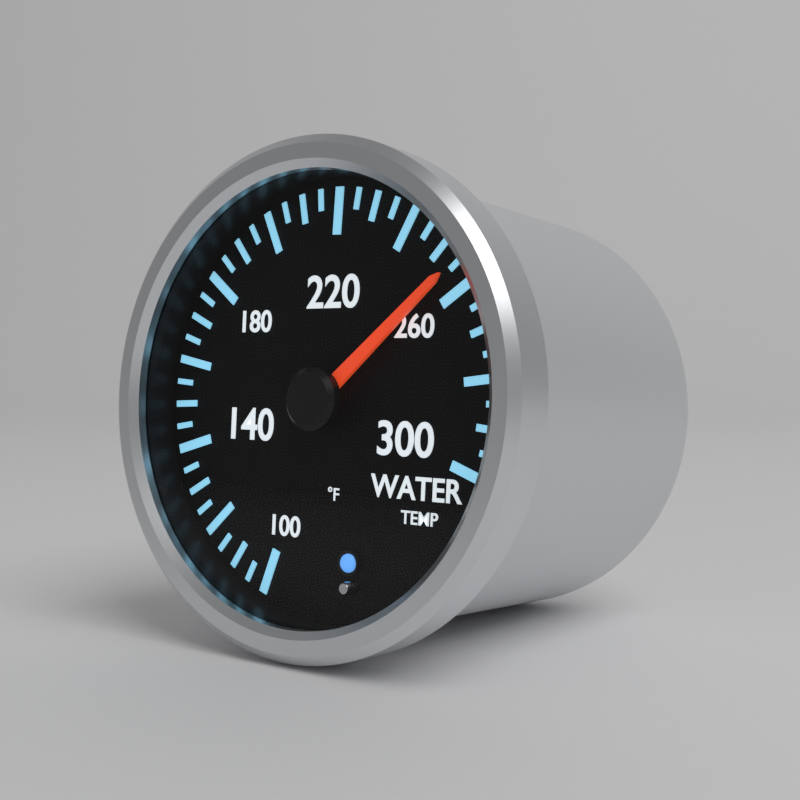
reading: 255 °F
